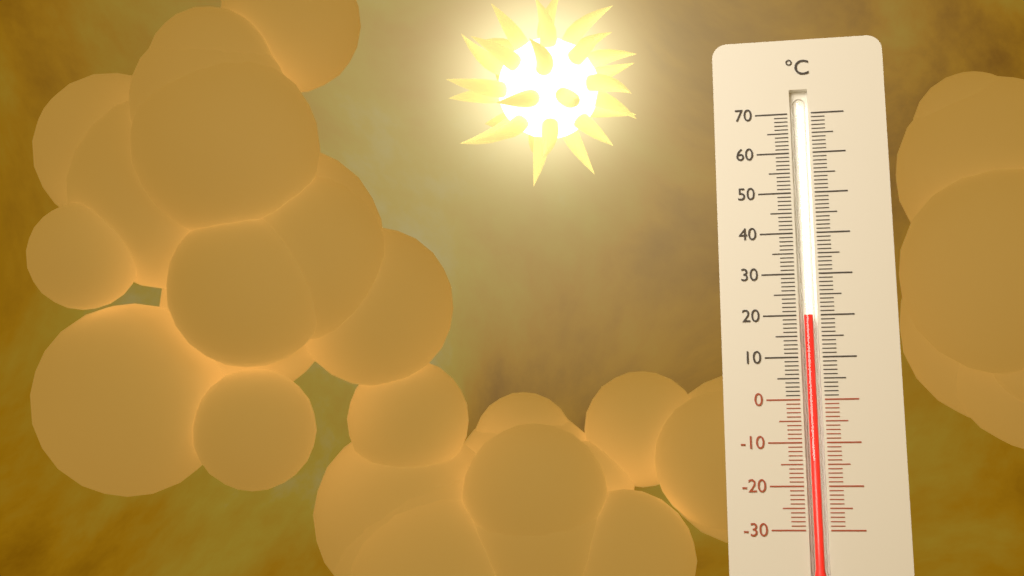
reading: 20 °C
